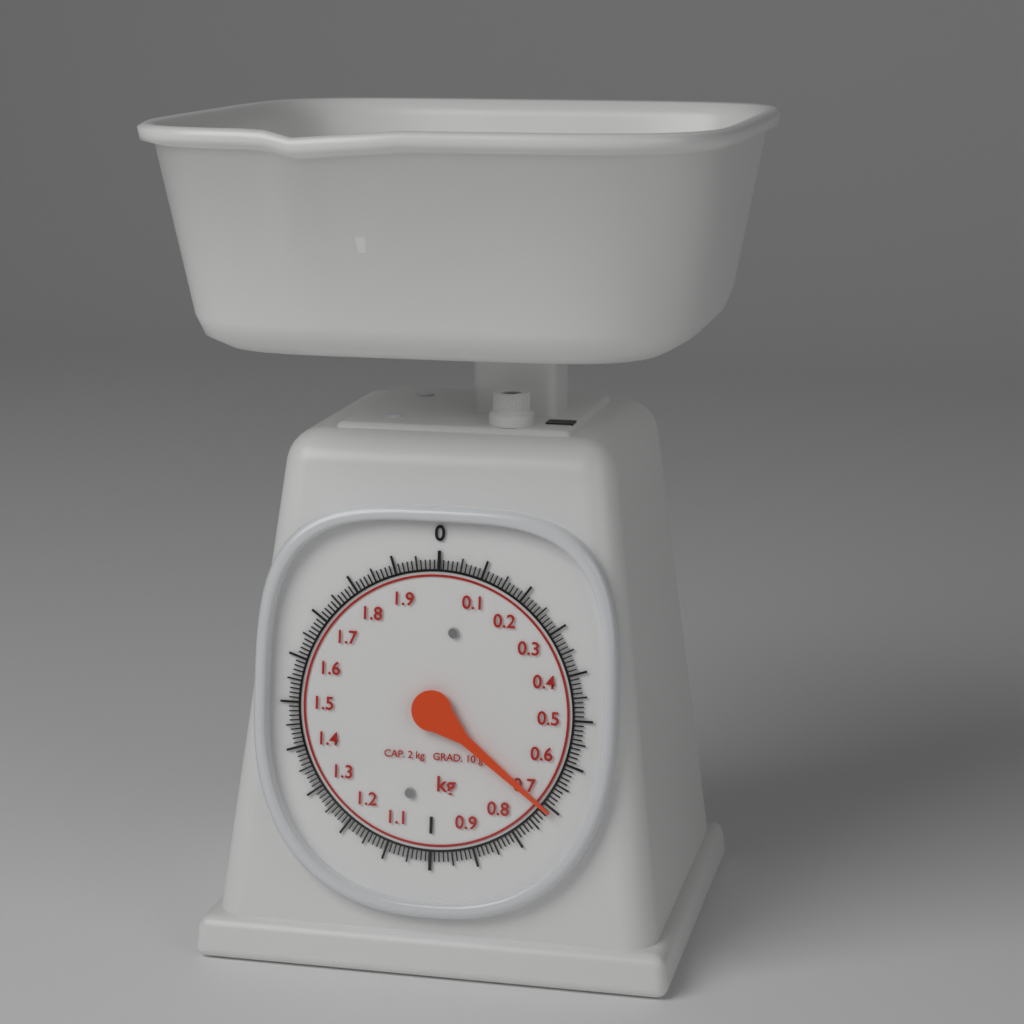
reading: 0.71 kg
